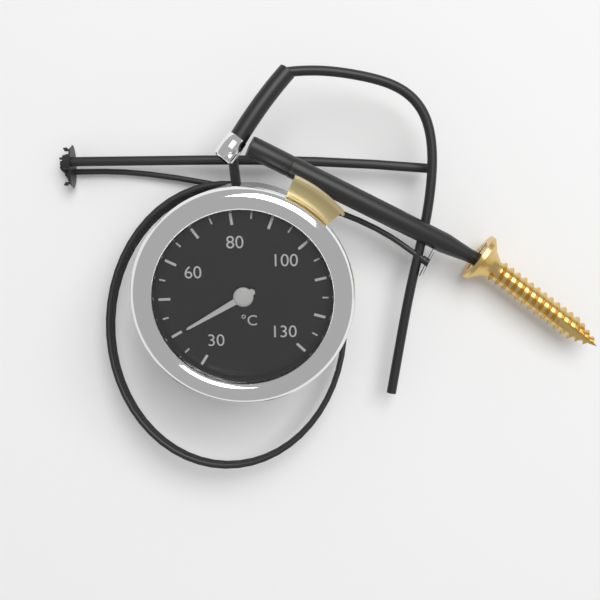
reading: 40 °C
